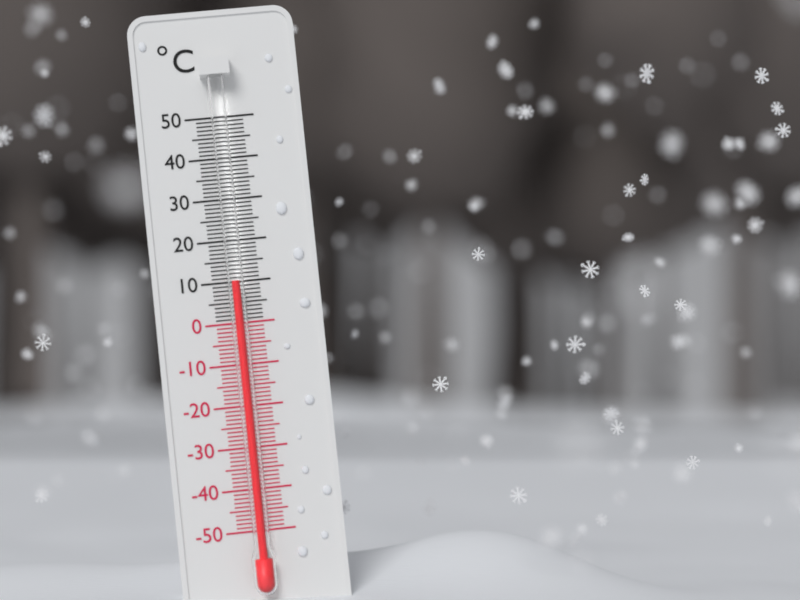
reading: 10 °C
